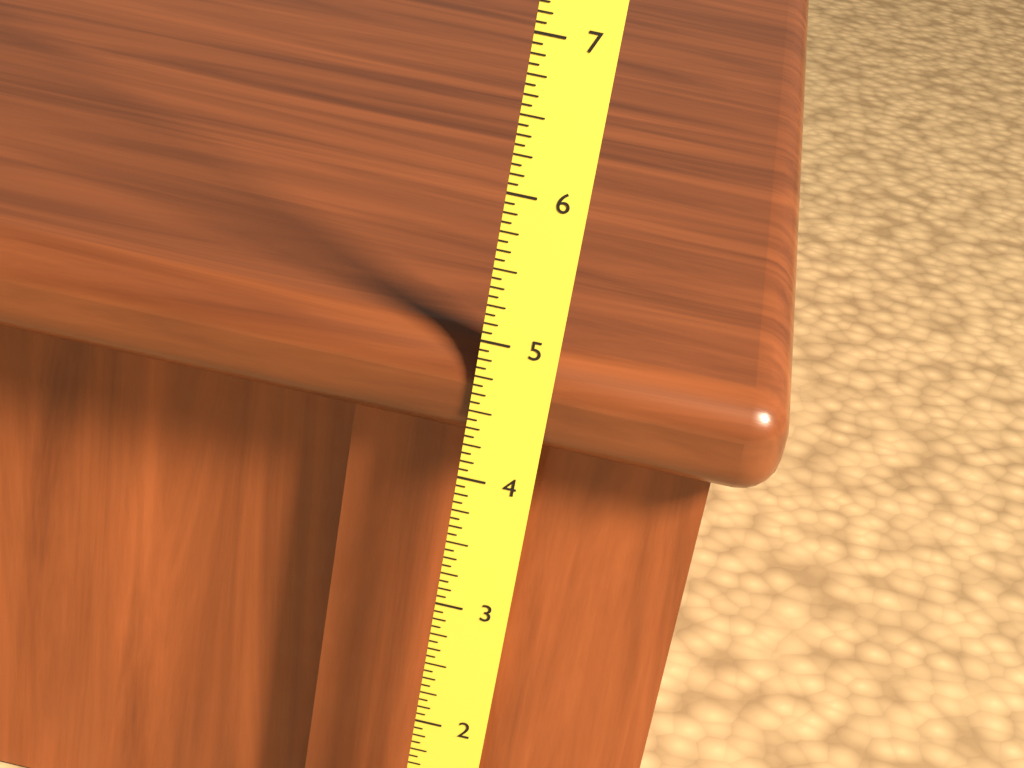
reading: 4.9375 (no unit)
